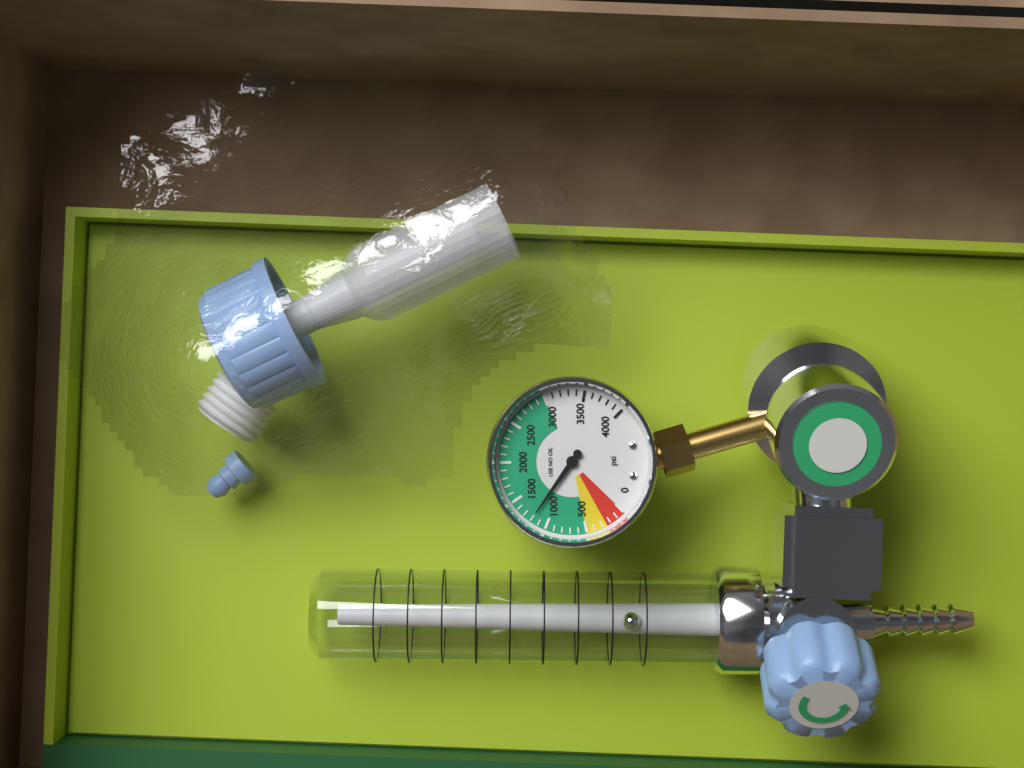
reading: 1200 psi
